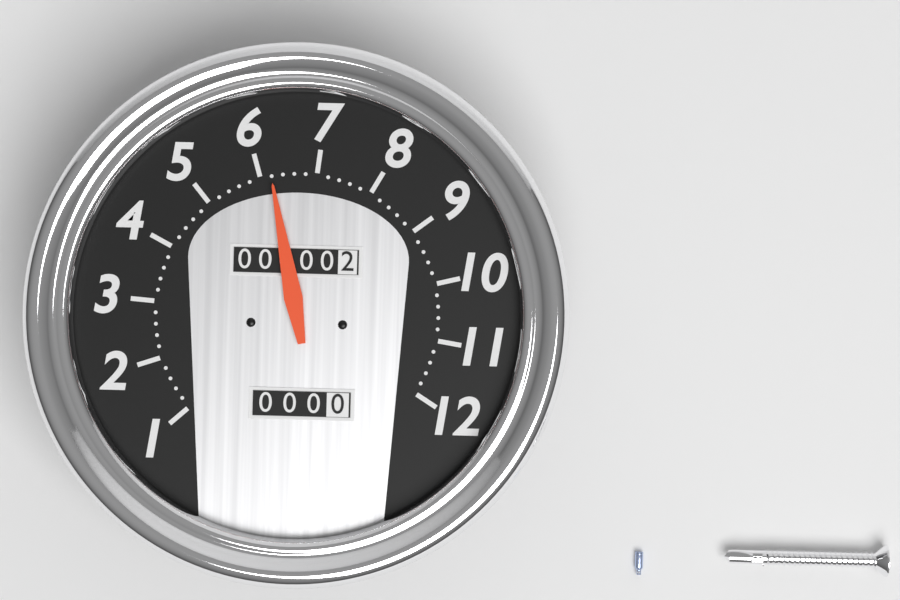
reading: 6.2 (no unit)
